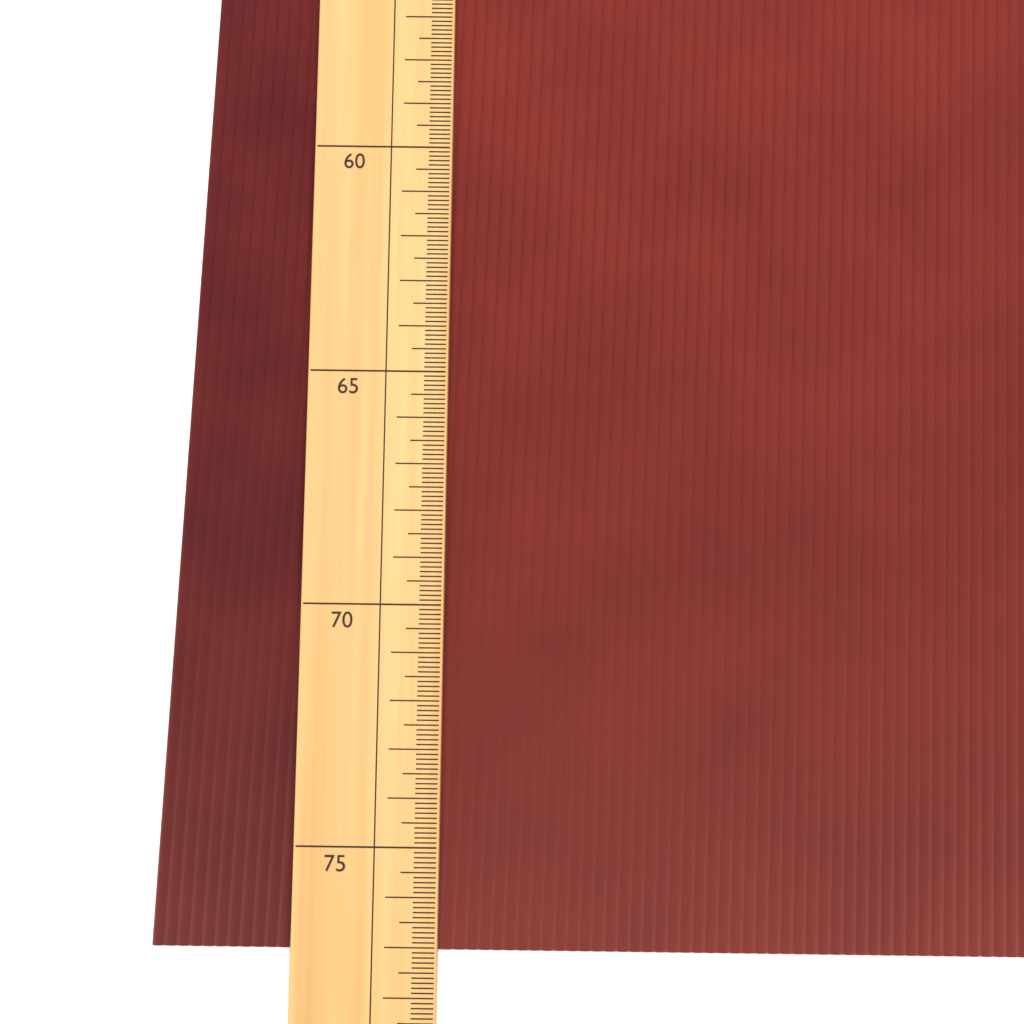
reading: 77.1 (no unit)
